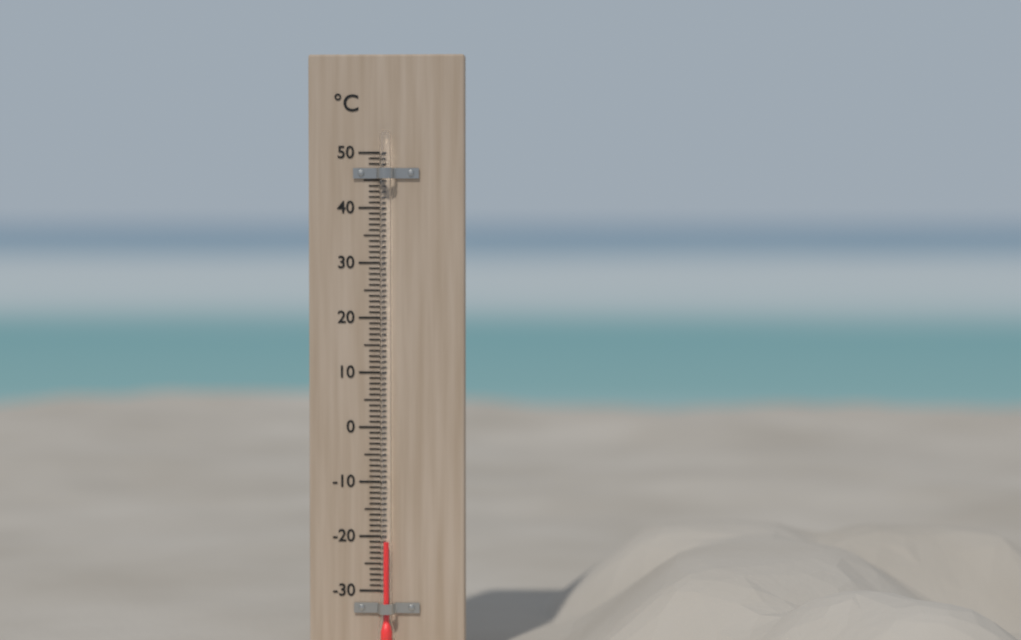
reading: -21 °C
